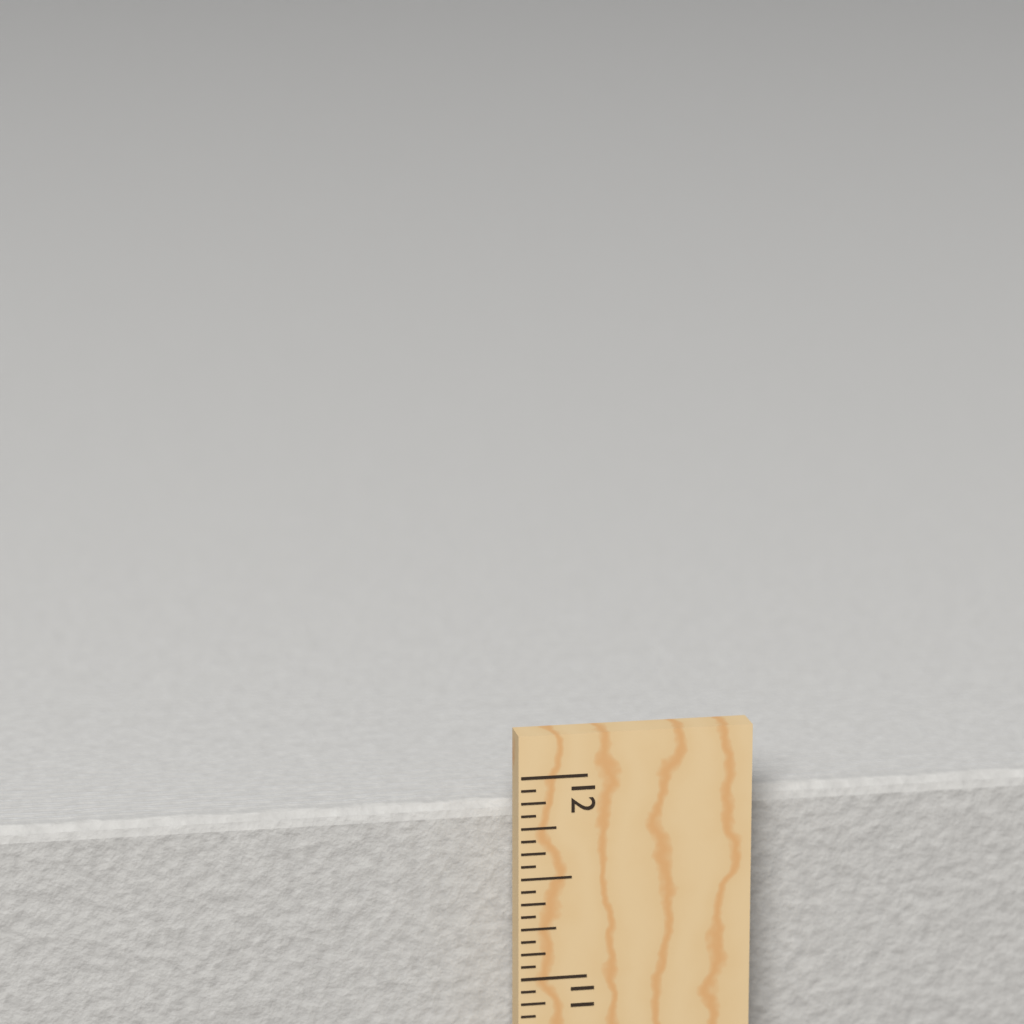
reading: 11.8125 in
